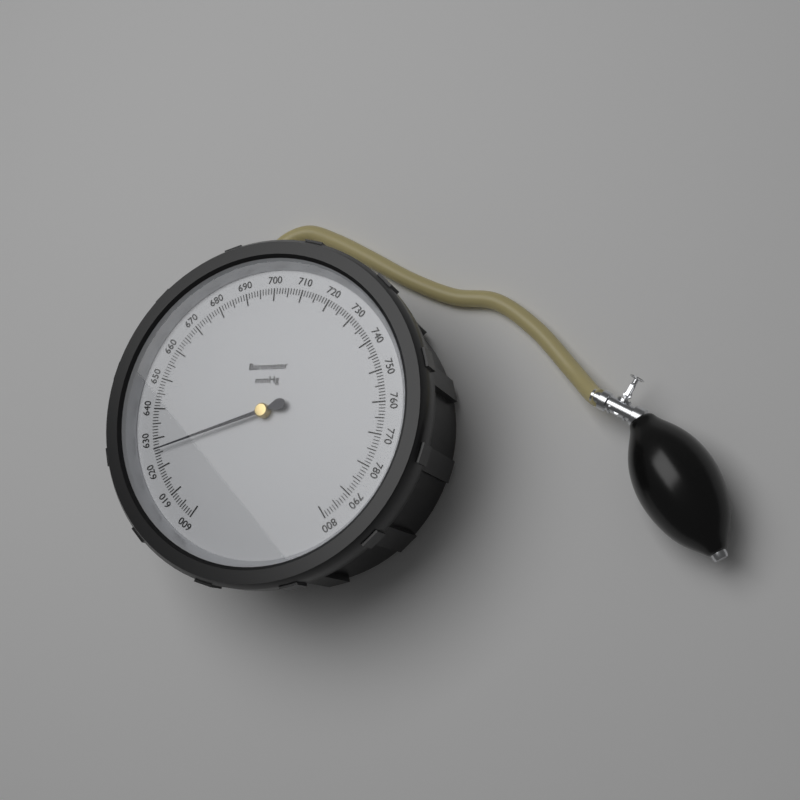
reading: 626 mmHg
